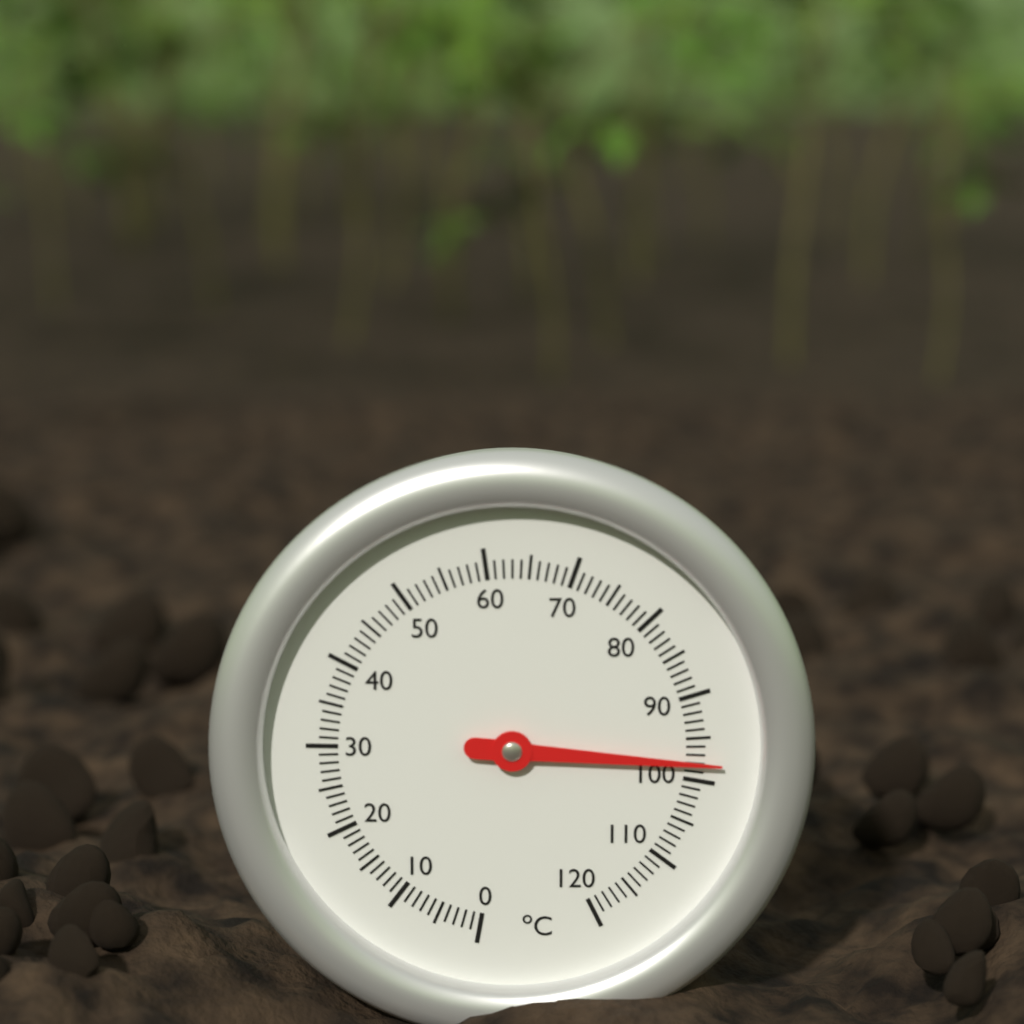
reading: 98 °C
